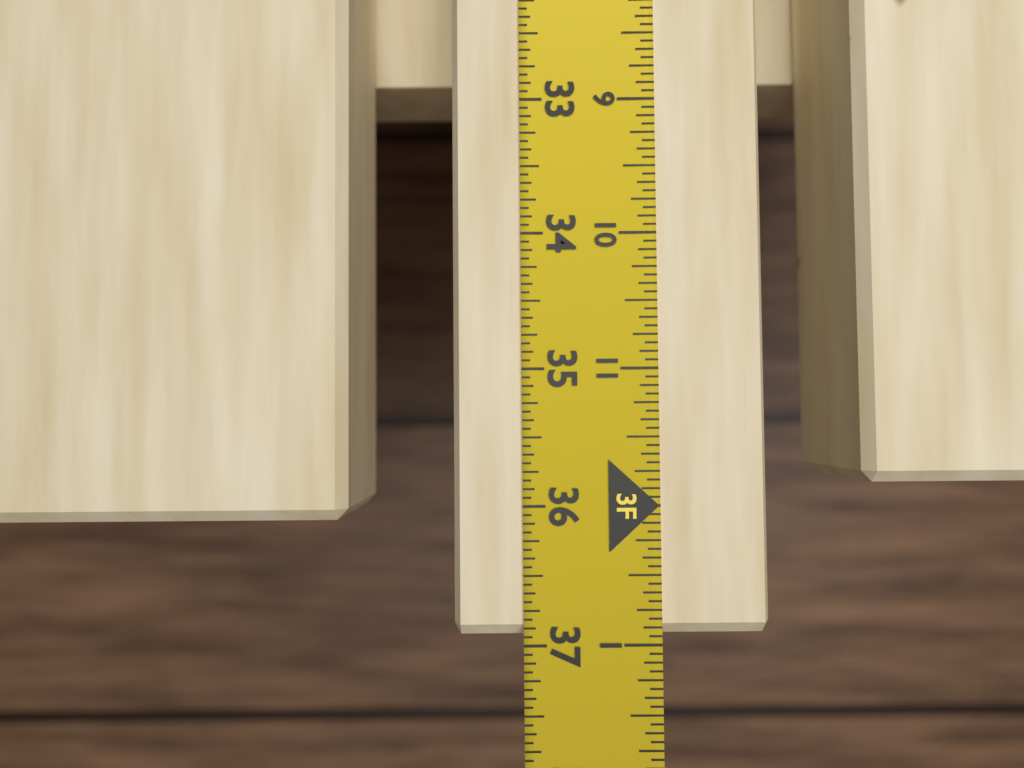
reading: 36.9375 in
